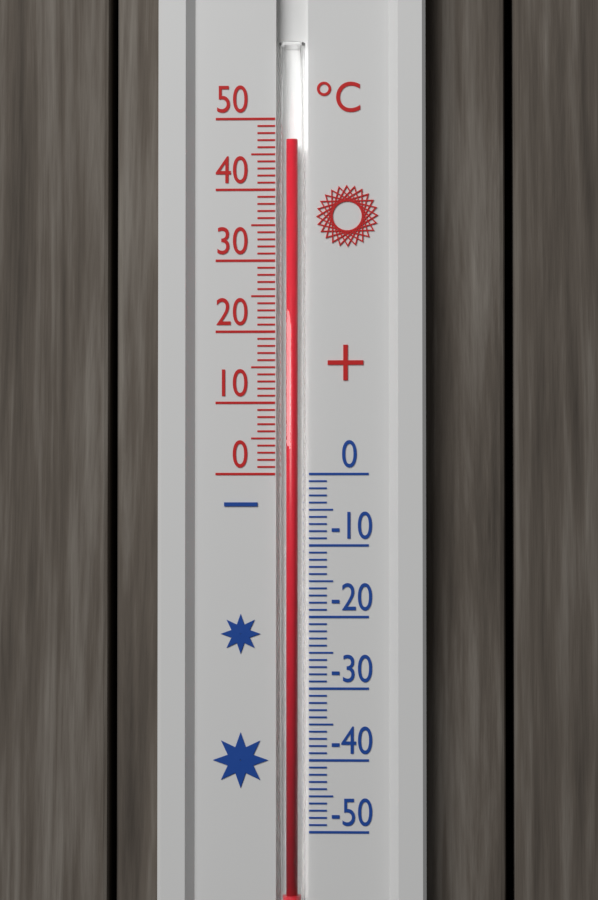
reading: 47 °C
